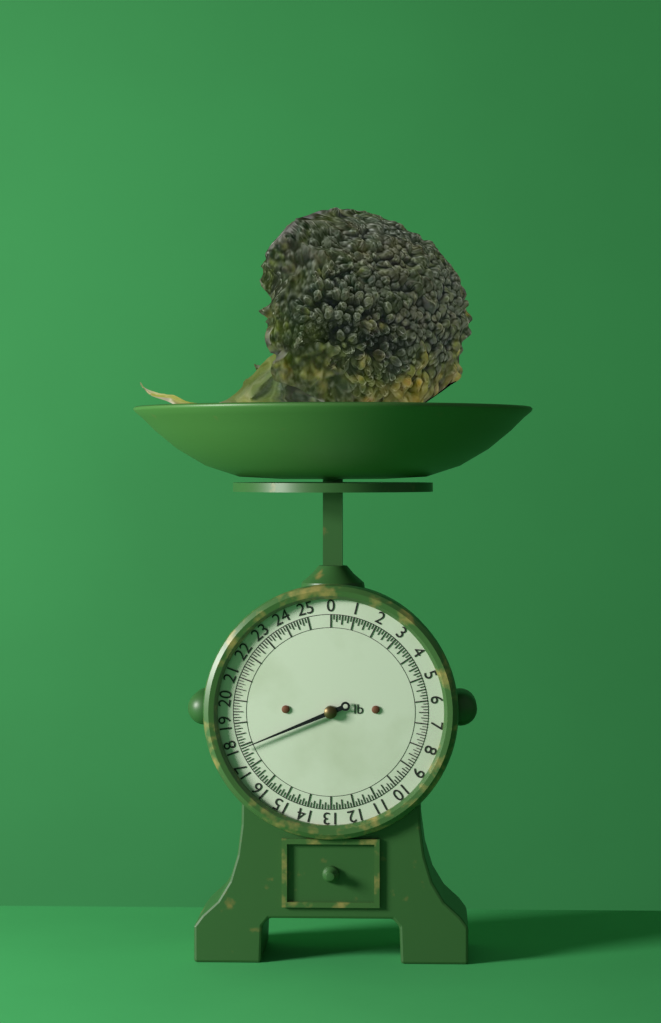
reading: 17.875 lb
